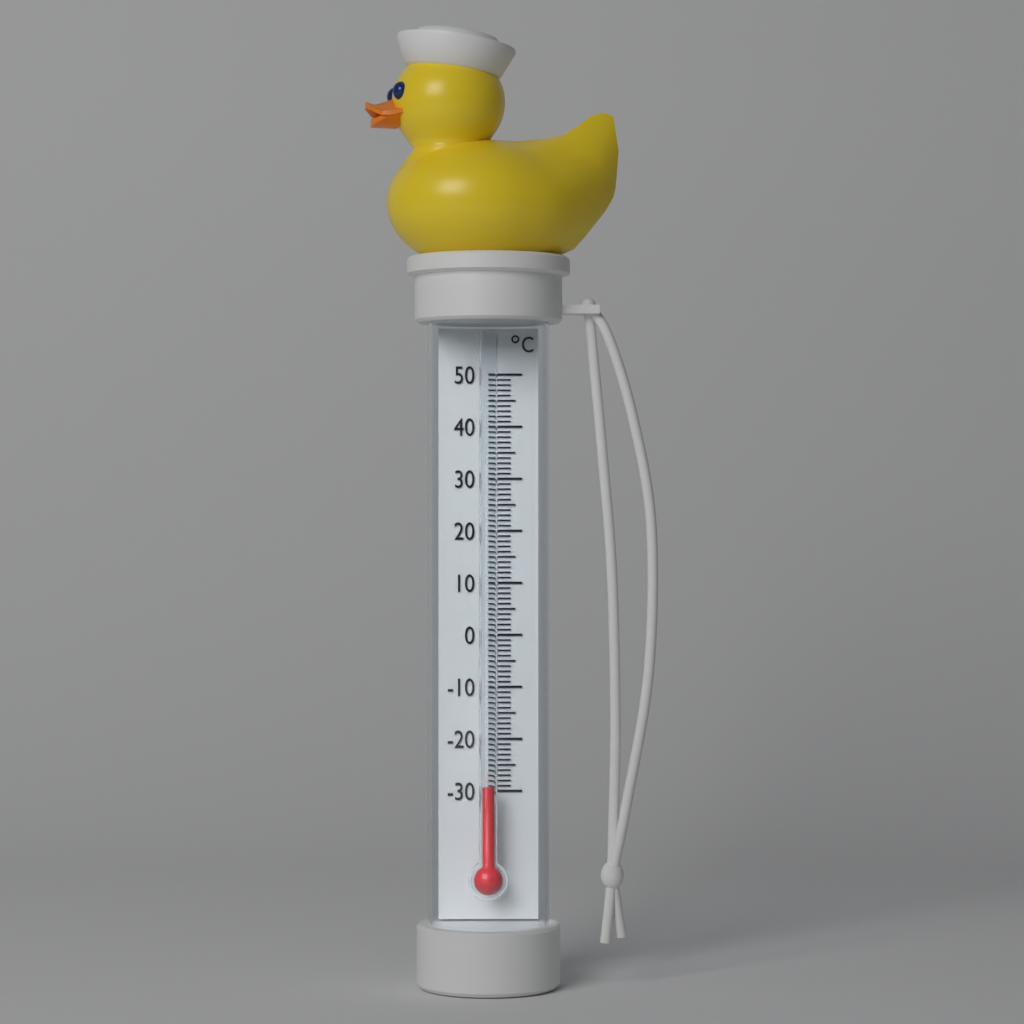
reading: -29 °C
